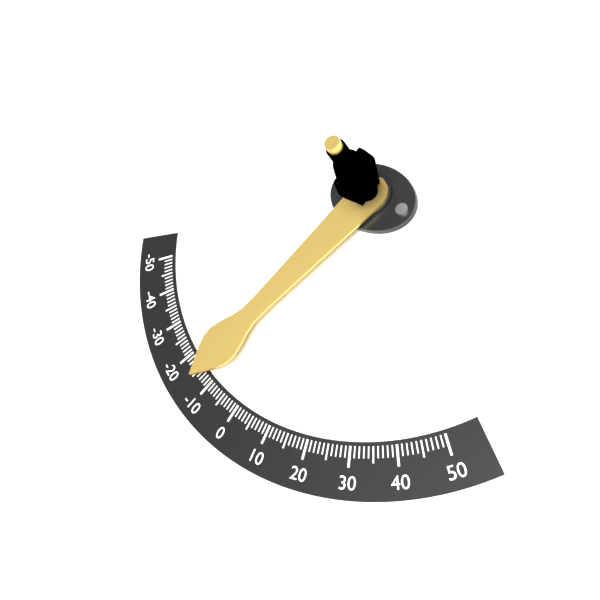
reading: -14 (no unit)
